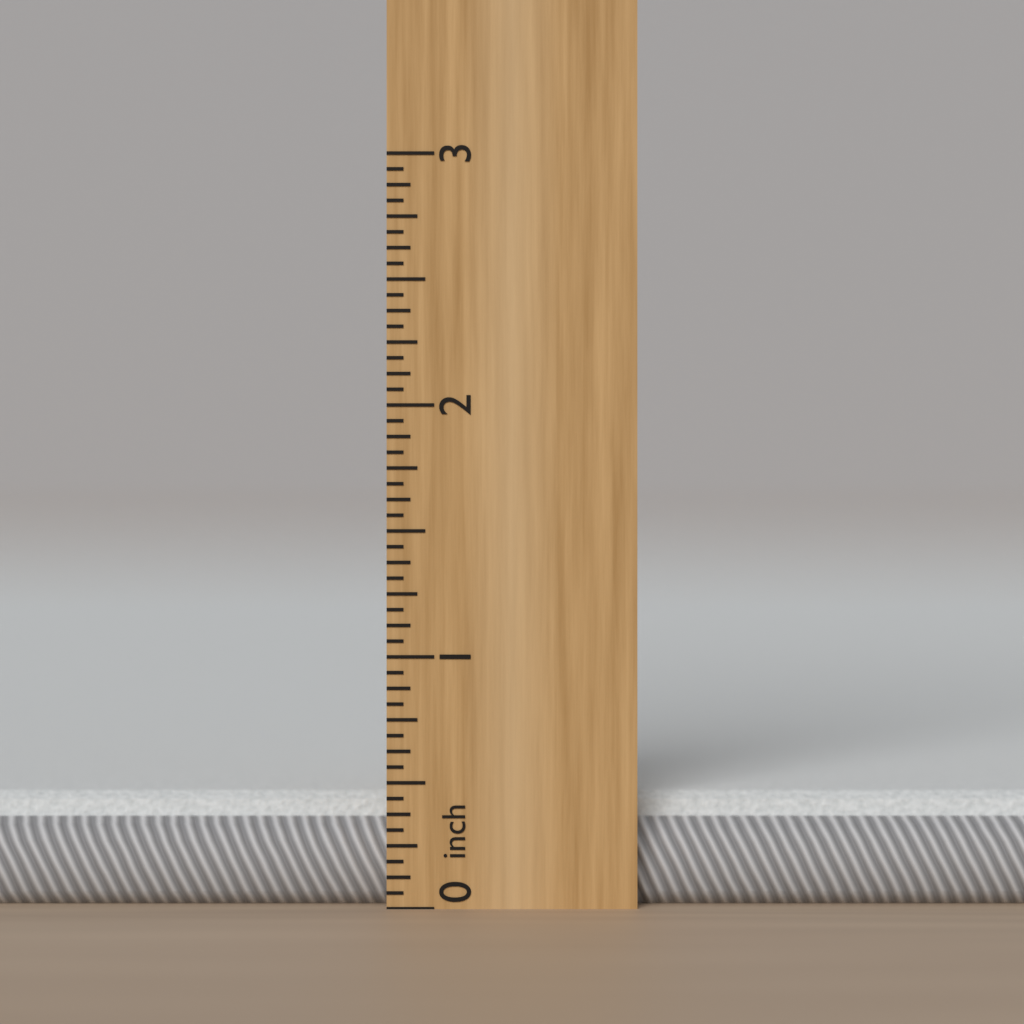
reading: 0.4400 inch
